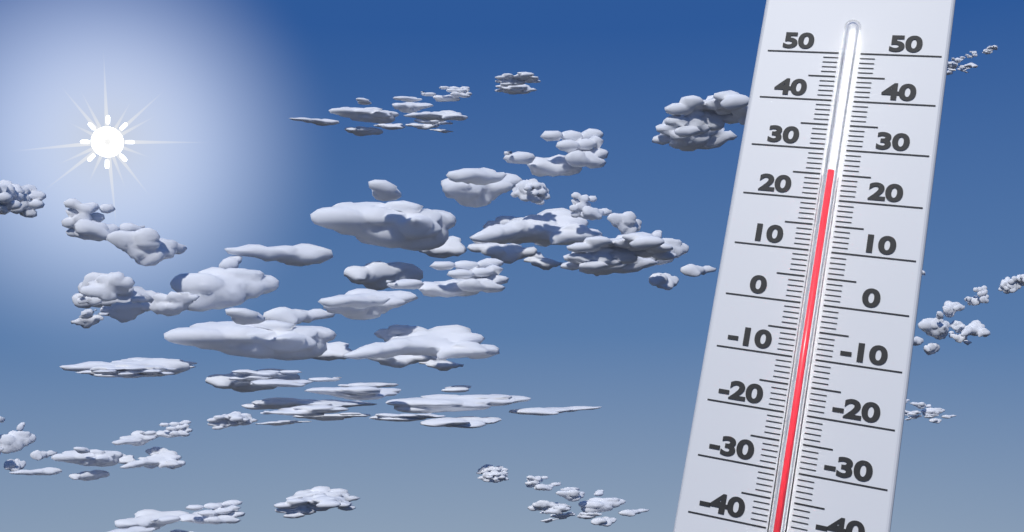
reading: 25 (no unit)
